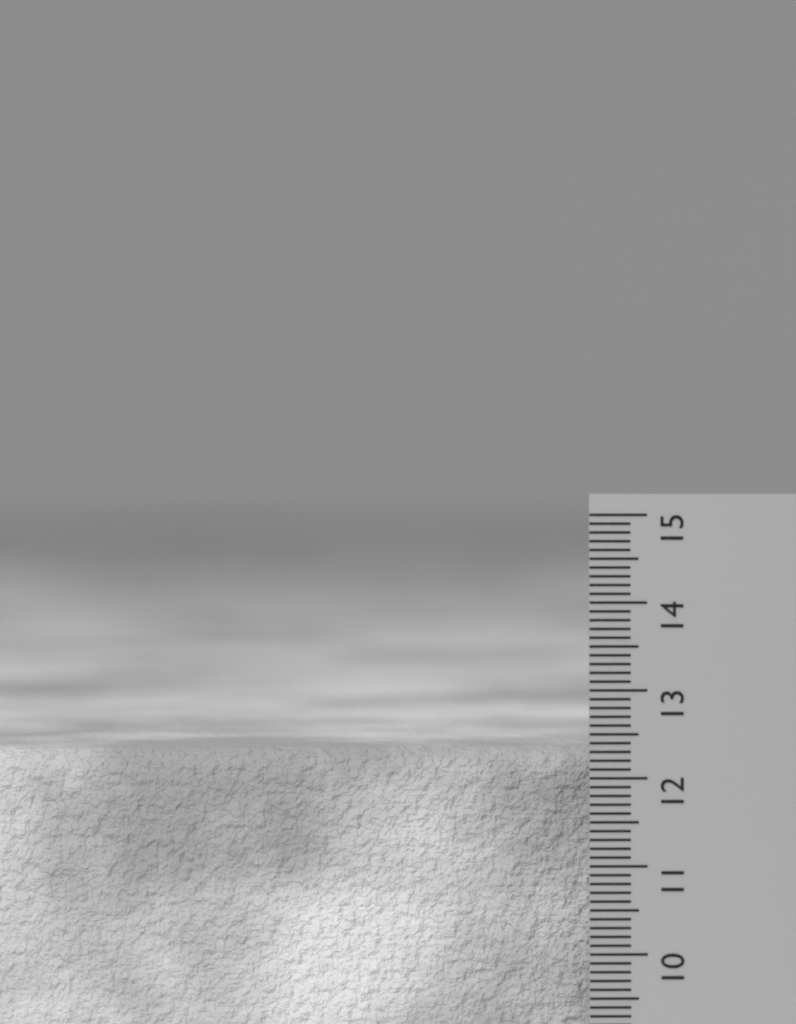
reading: 12.3 cm
